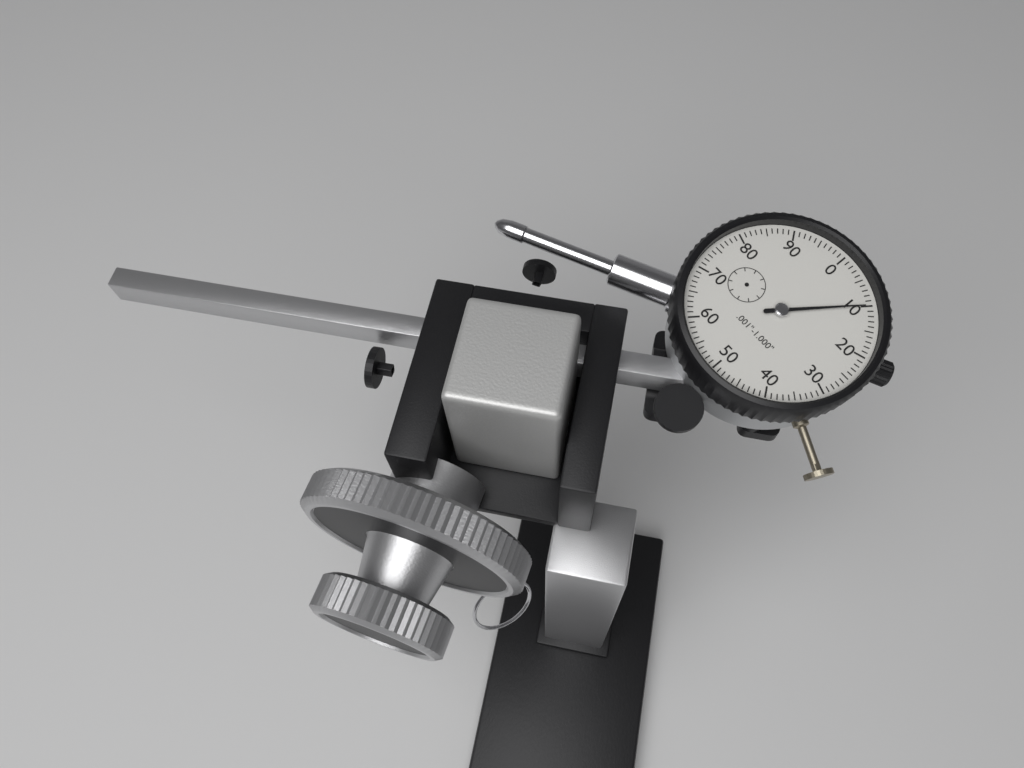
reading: 0.010 in
